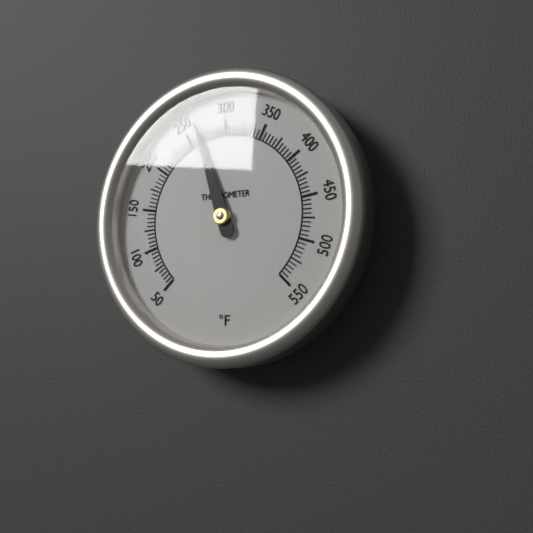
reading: 265 °F
